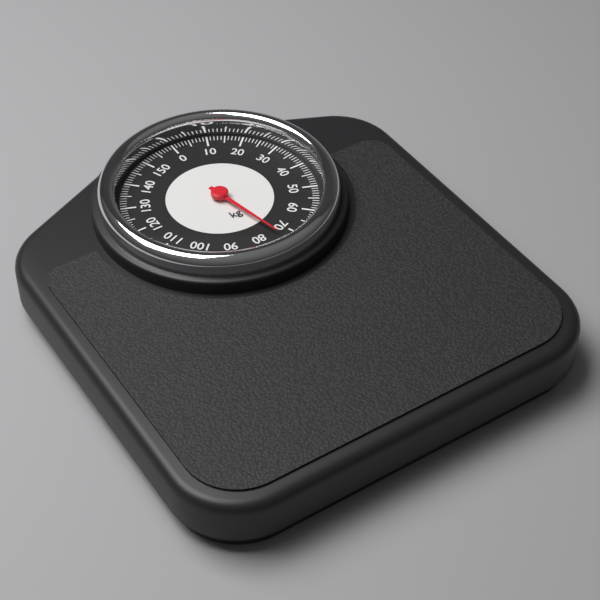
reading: 74 kg
